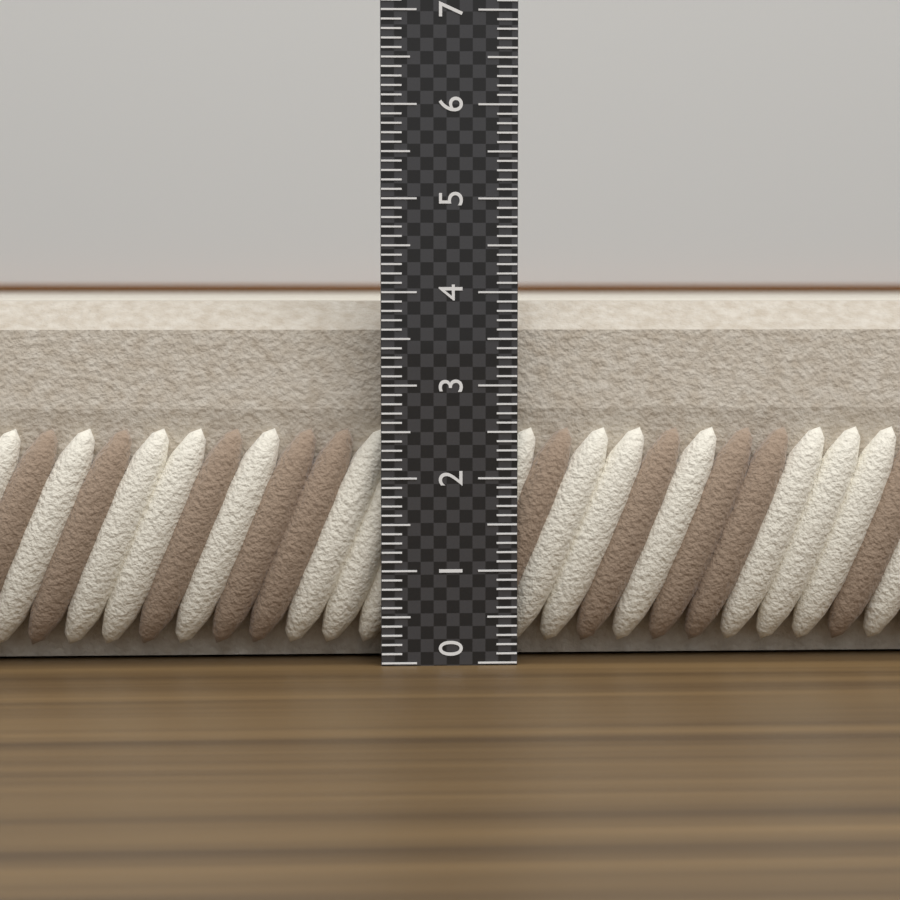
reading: 3.9 (no unit)
